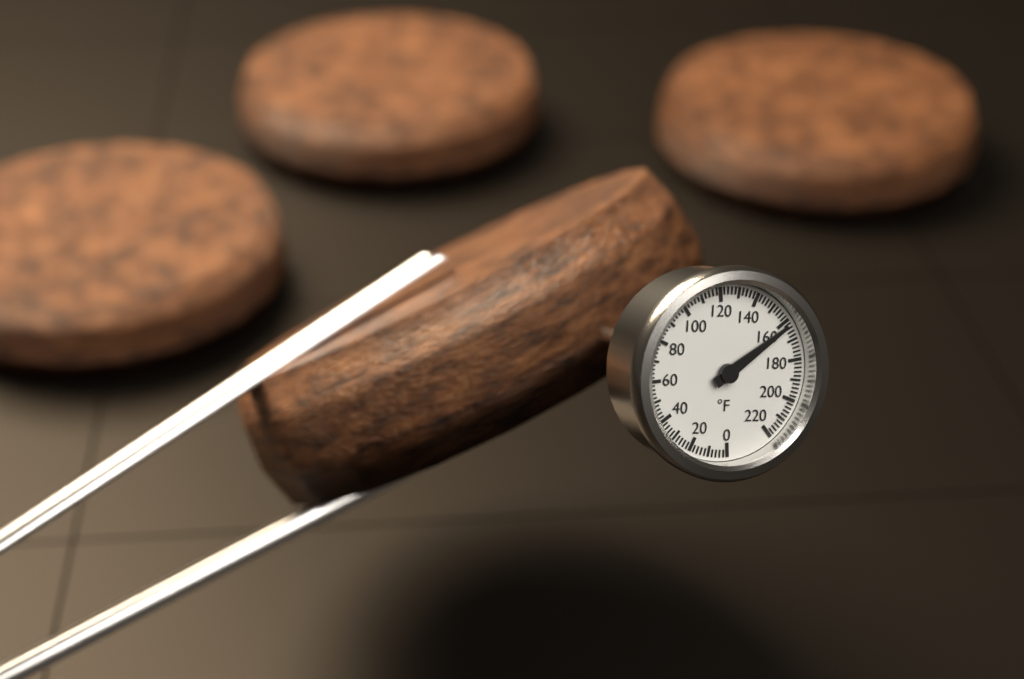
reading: 162 °F
